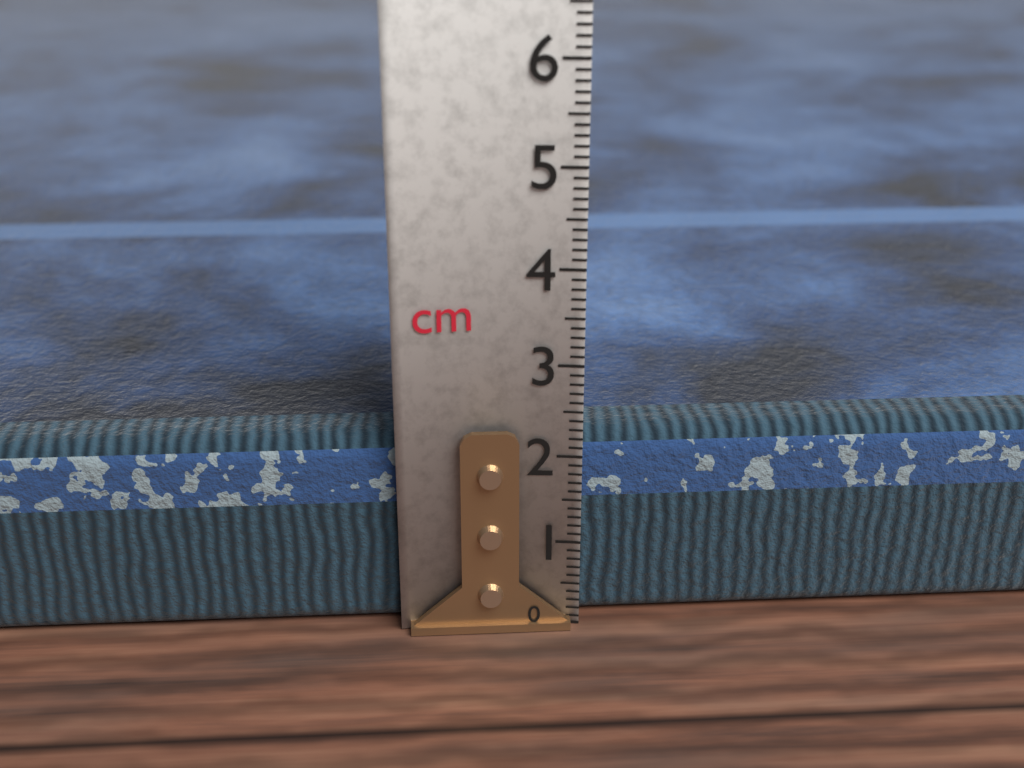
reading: 2.2 cm
